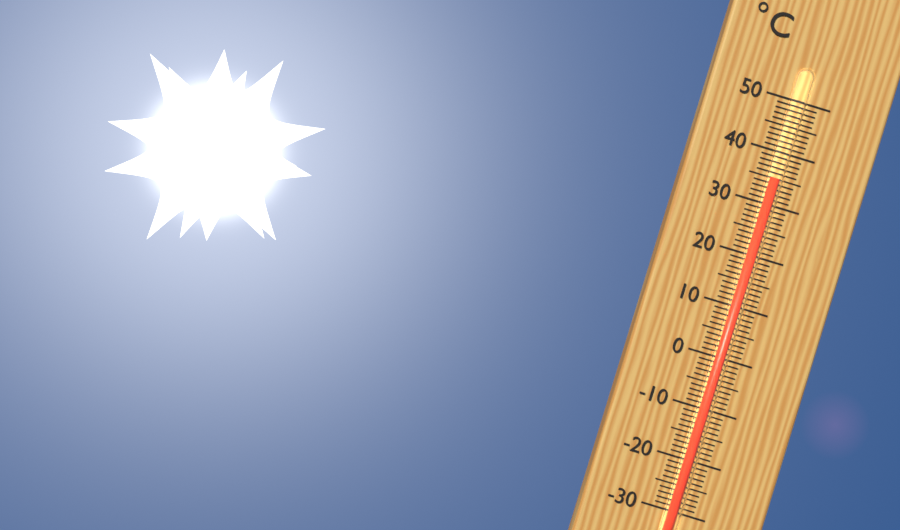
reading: 35 °C
